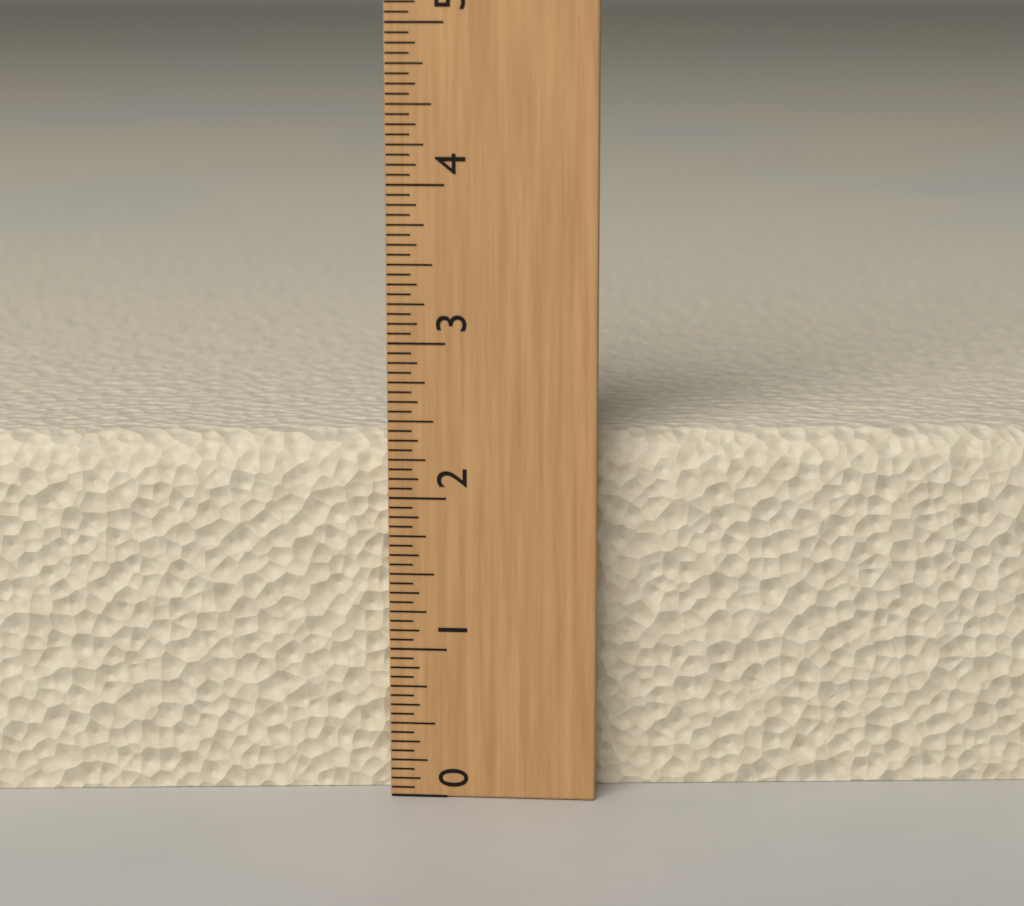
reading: 2.3750 (no unit)
